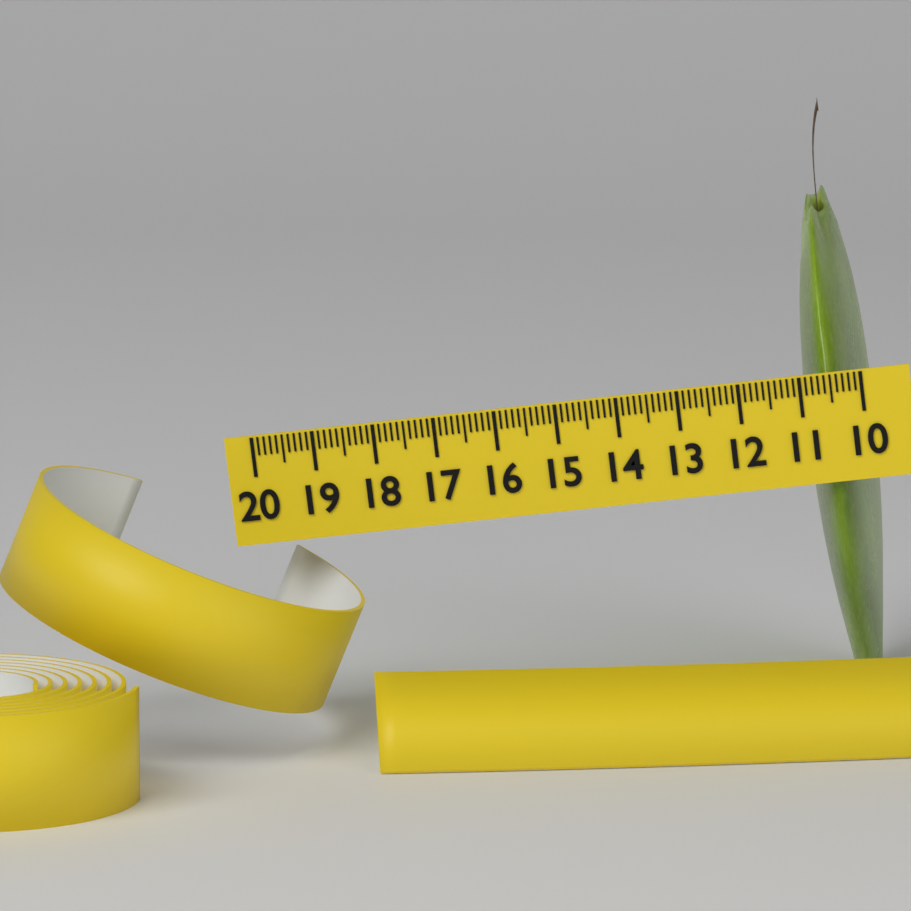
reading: 11.1 (no unit)
